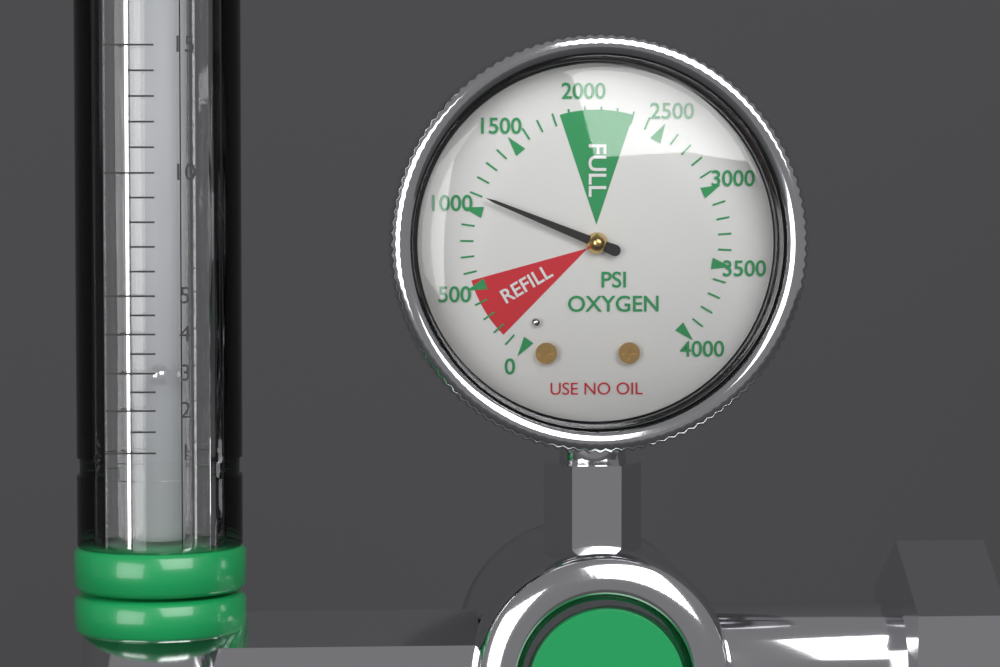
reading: 1100 psi
